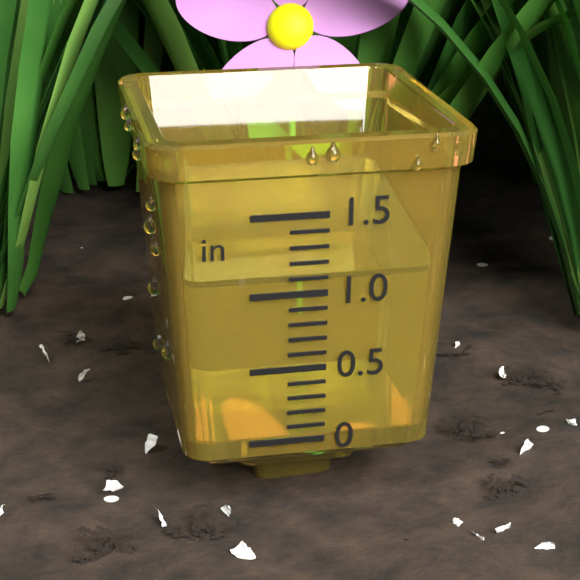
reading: 1.1 in
